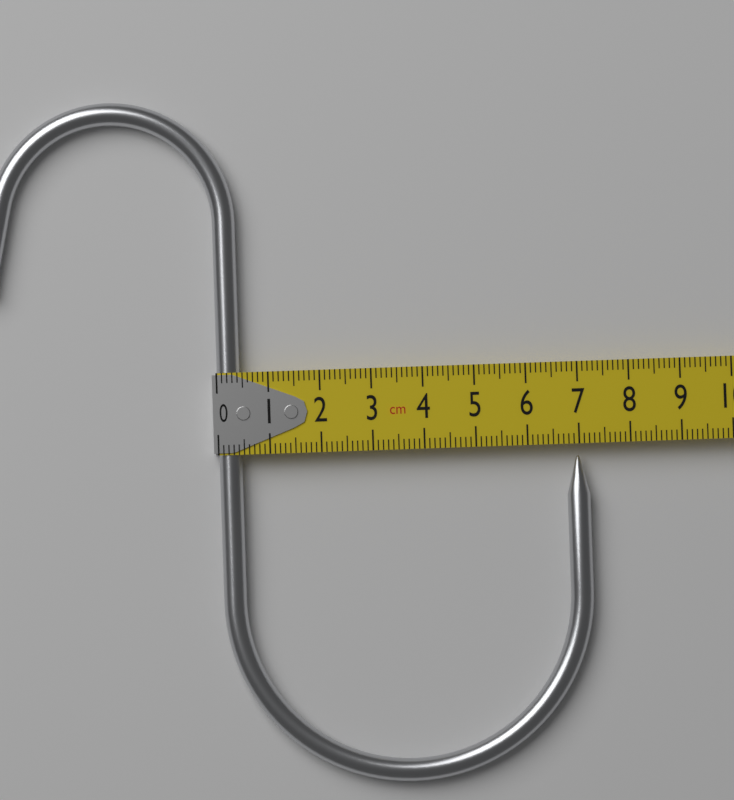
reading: 7.2 cm
